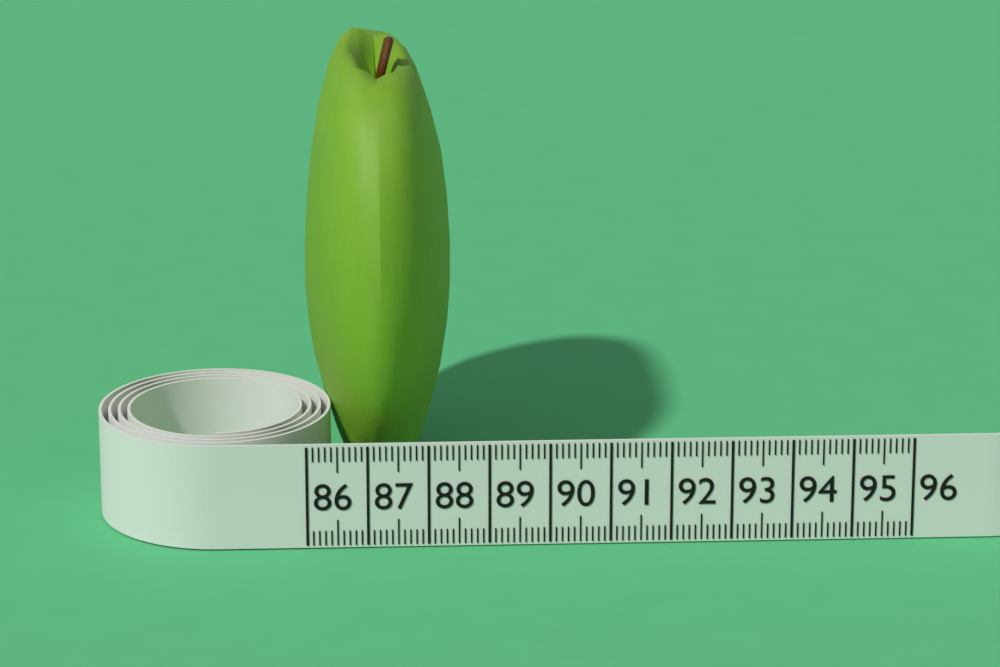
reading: 88.5 (no unit)
